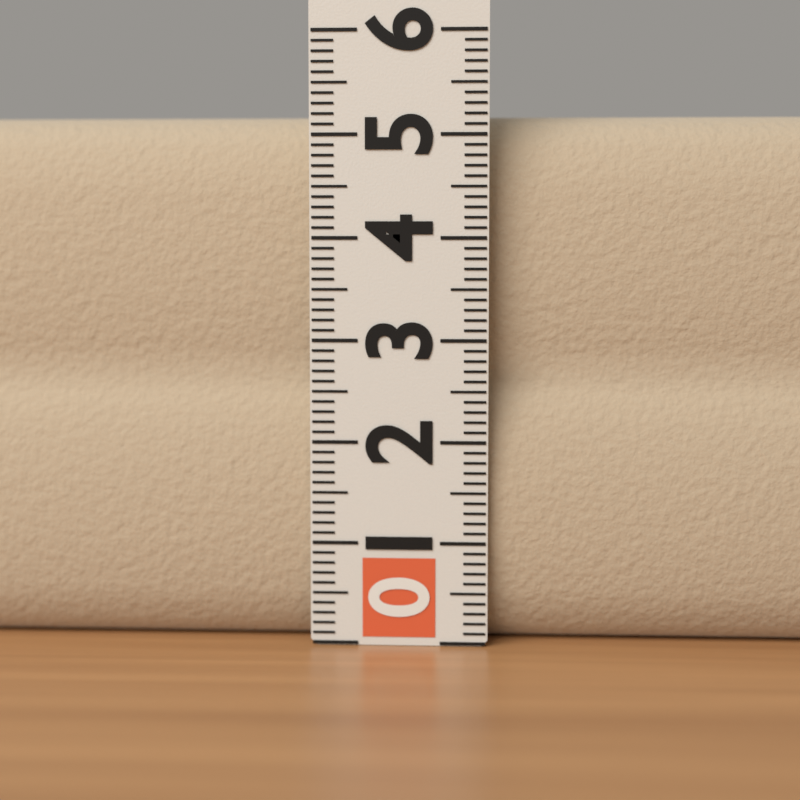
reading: 5.2 (no unit)
